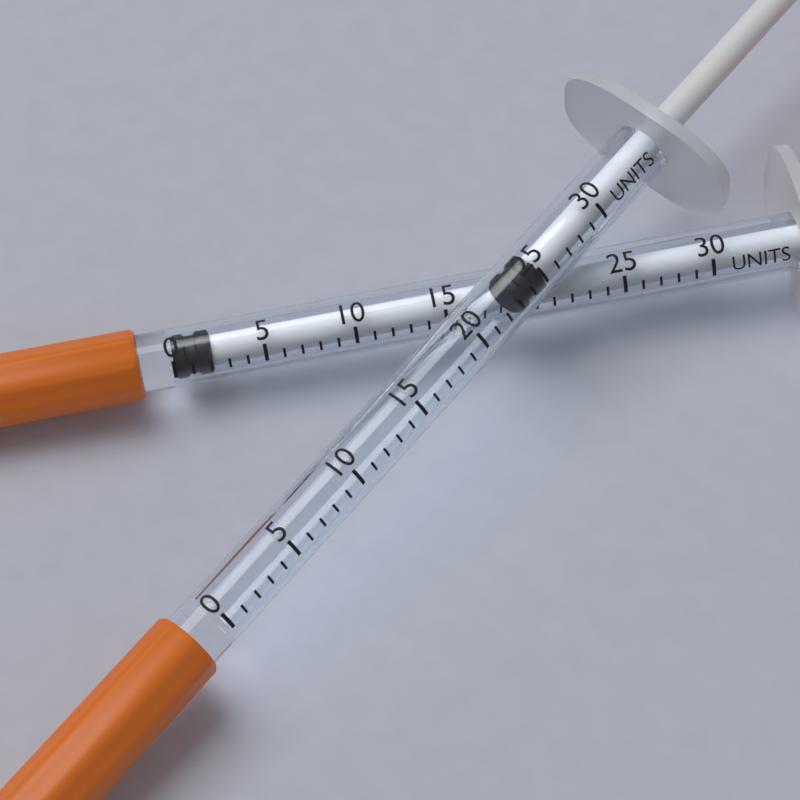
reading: 23 units
